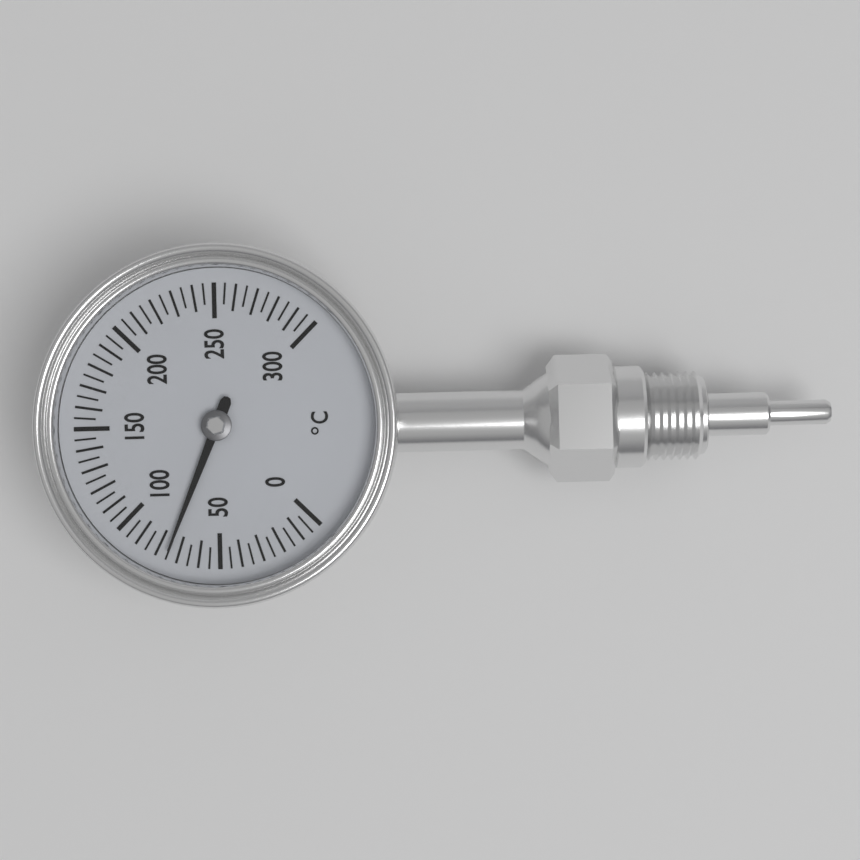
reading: 75 °C
